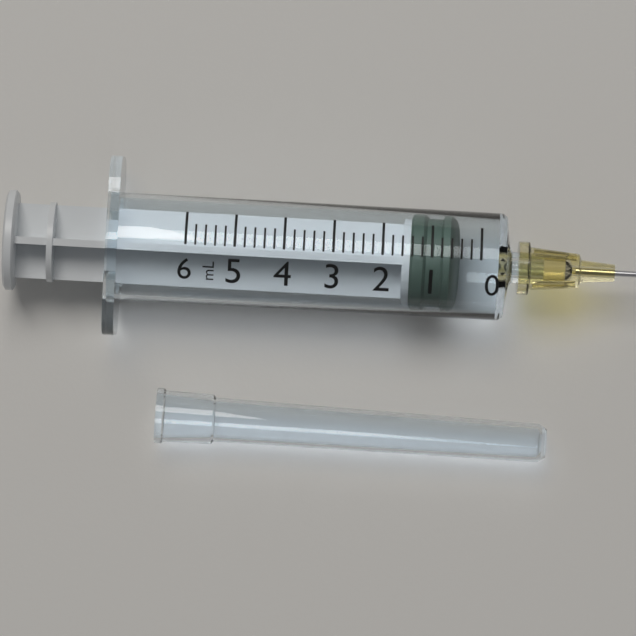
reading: 0.6 ml
